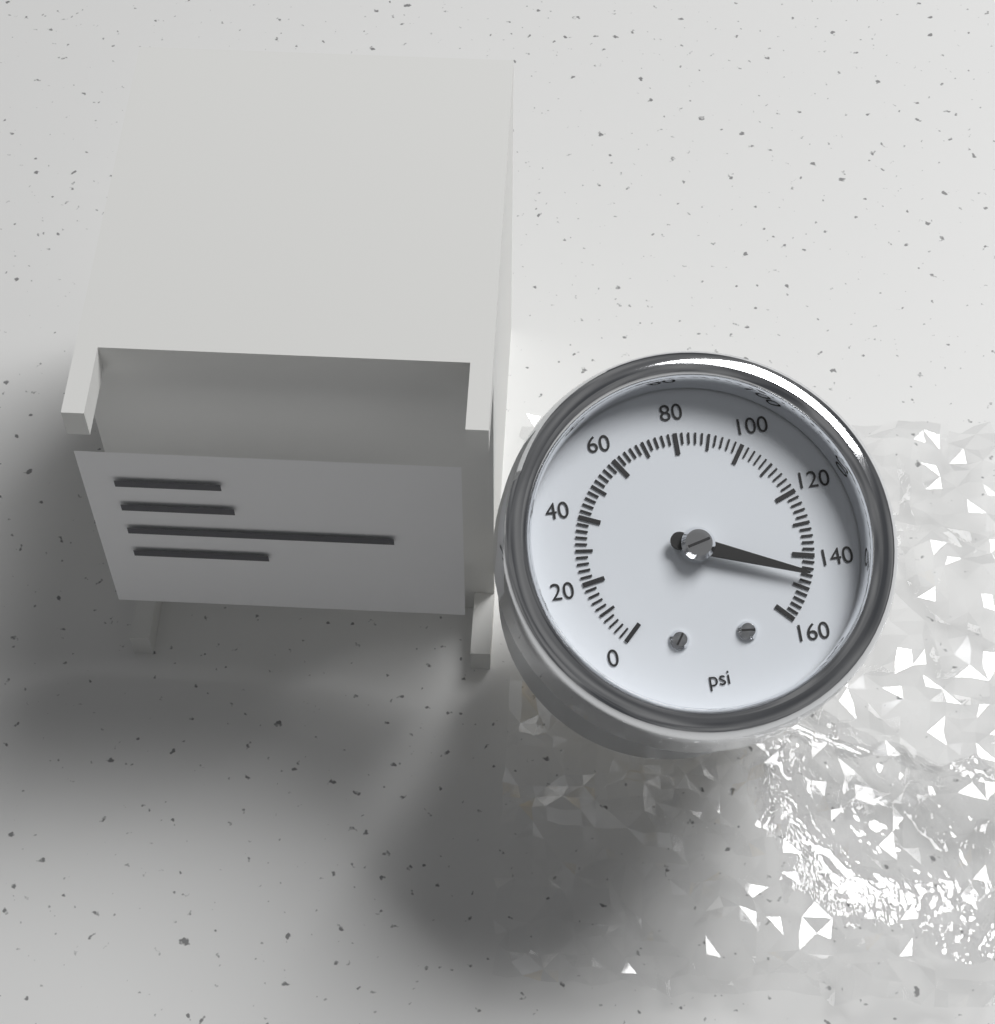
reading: 146 psi
